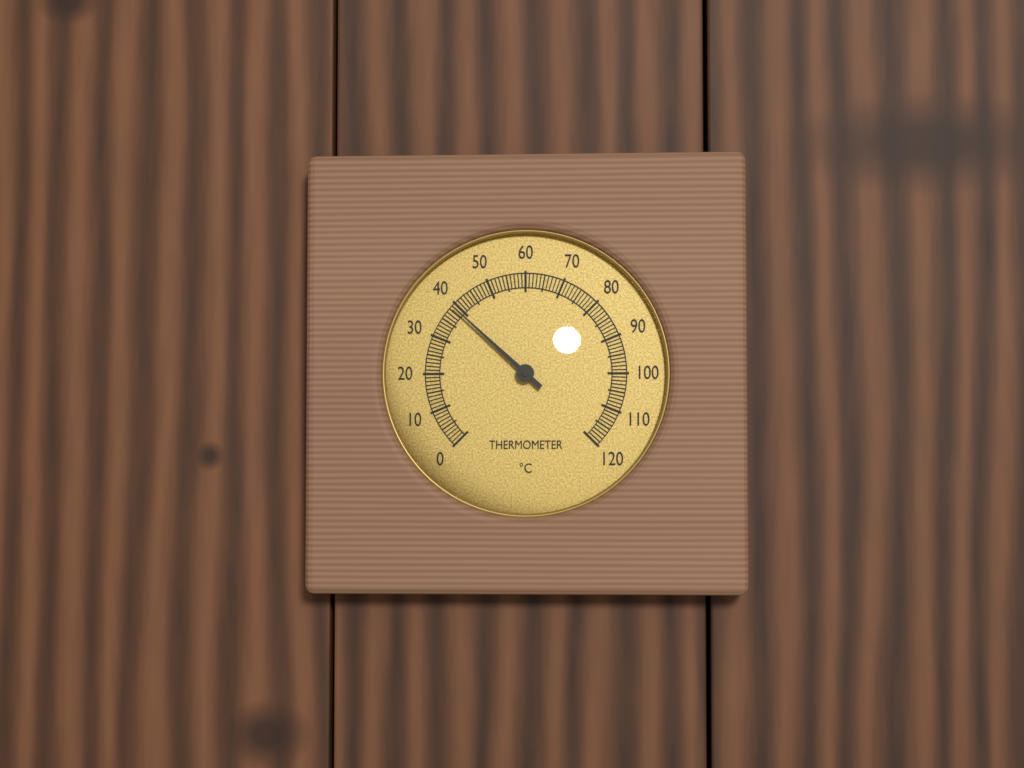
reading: 39 °C
